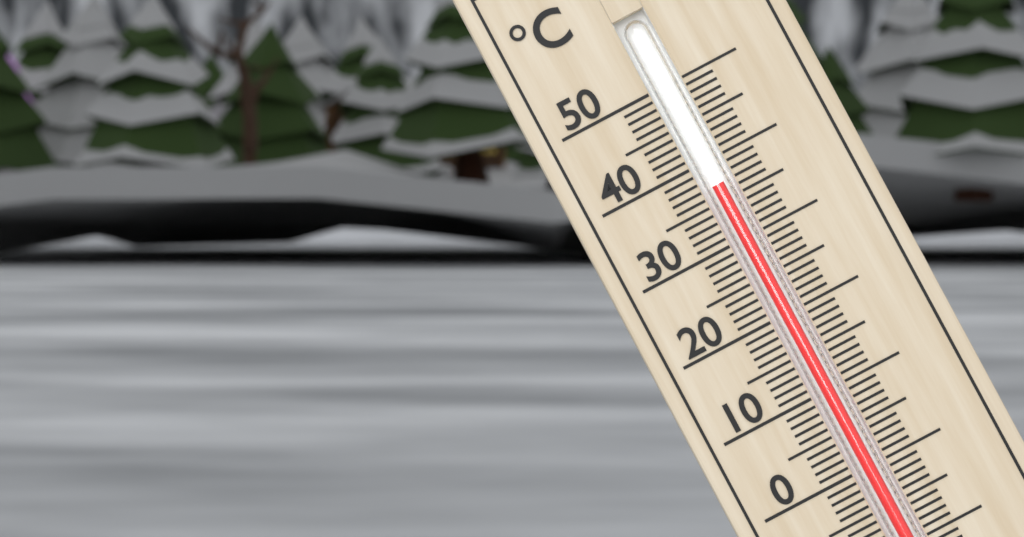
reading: 37 °C
